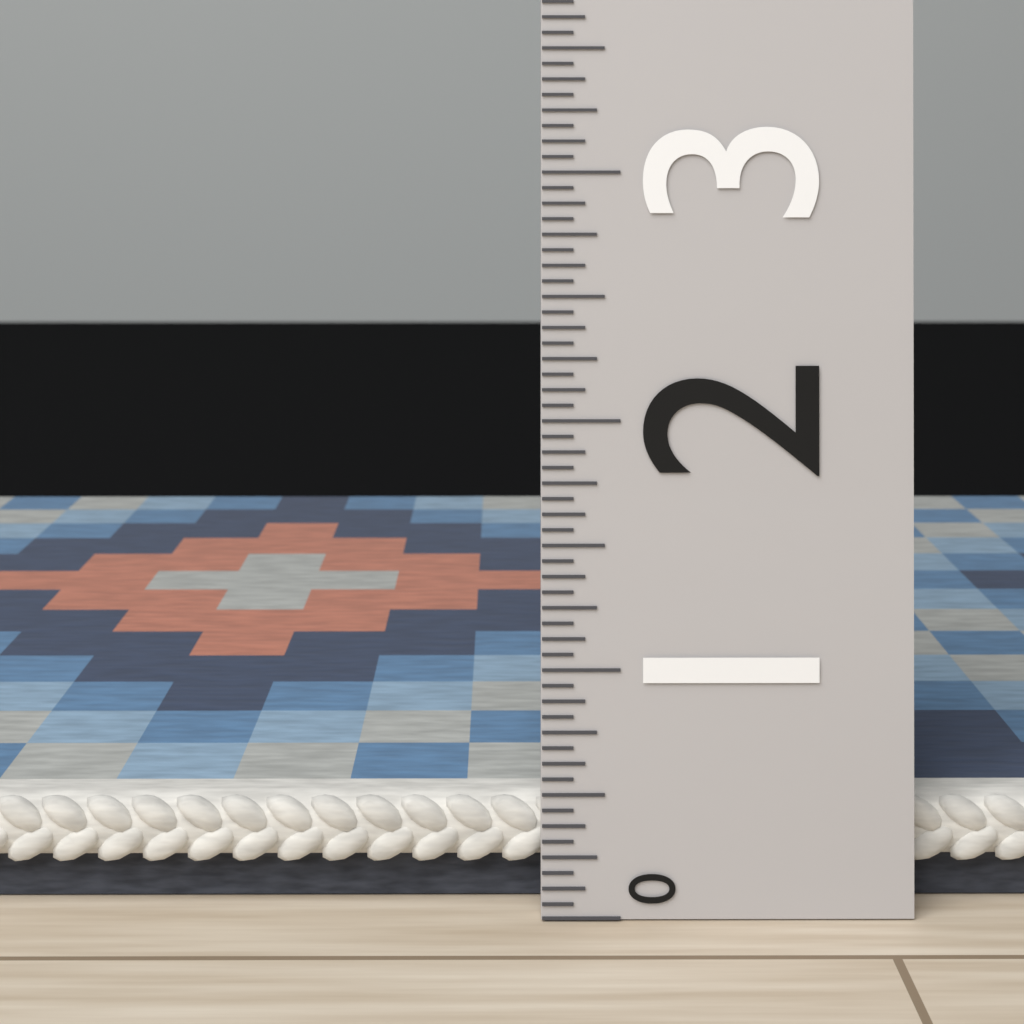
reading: 0.4375 (no unit)
